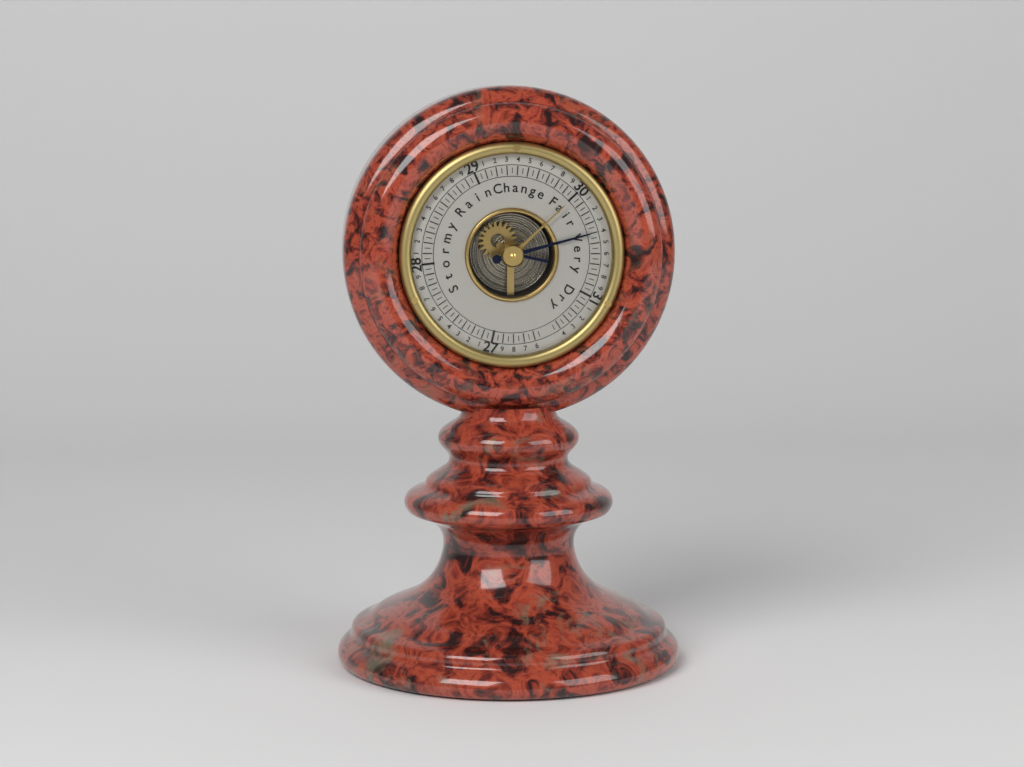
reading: 30.40 (no unit)
